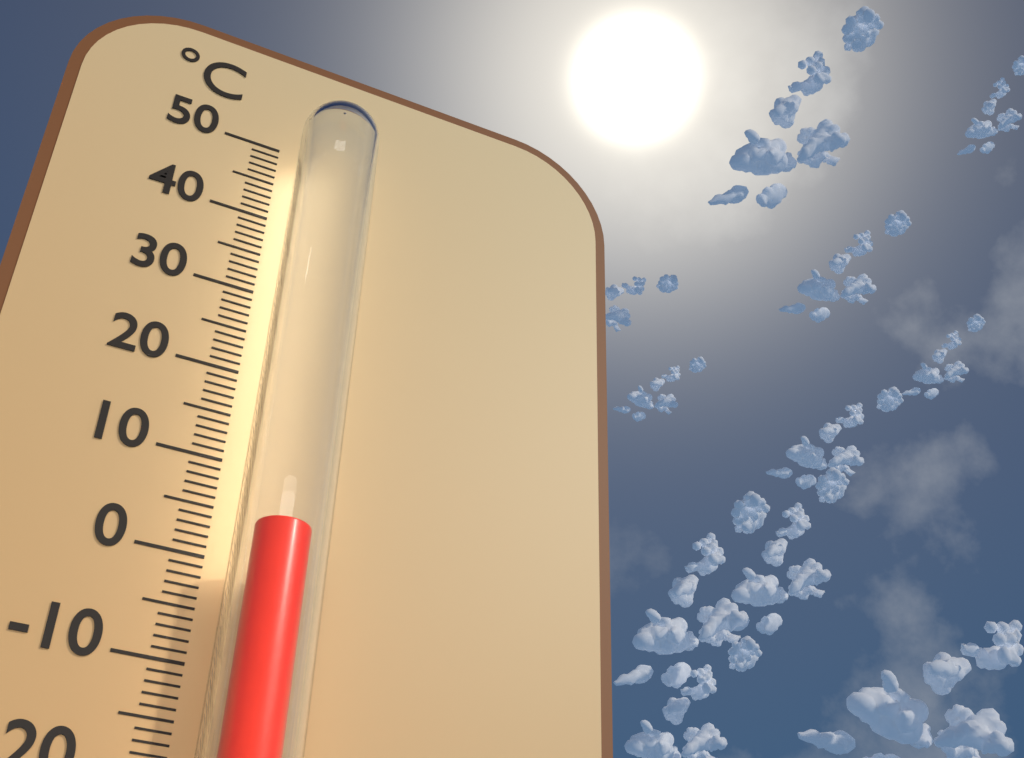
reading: 1 °C
